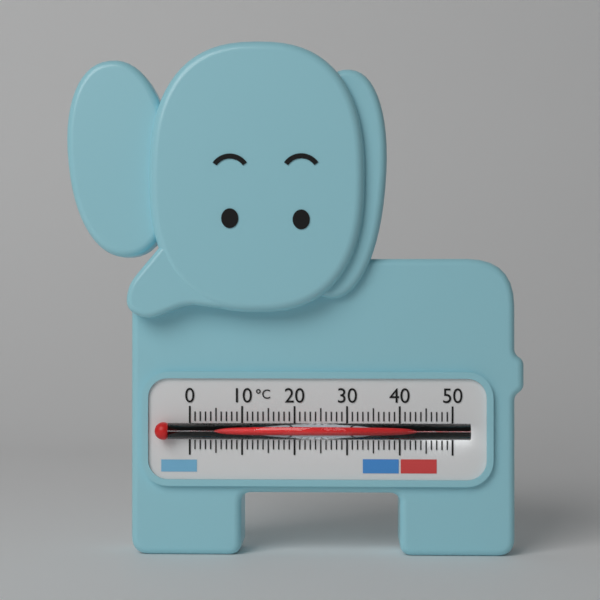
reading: 43 °C
